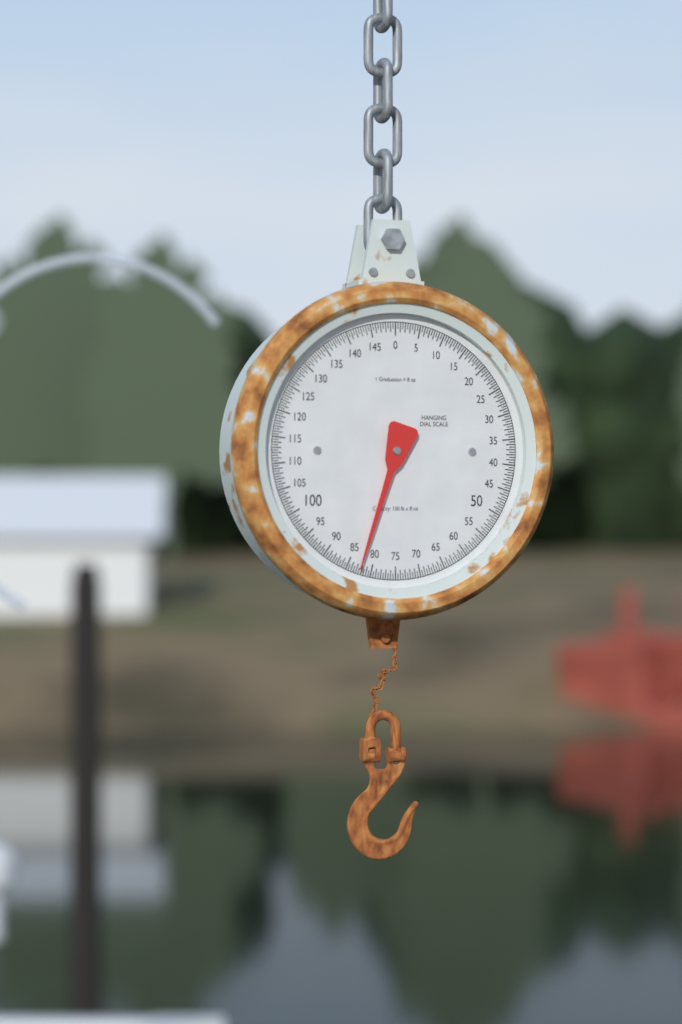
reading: 82.5 lb
